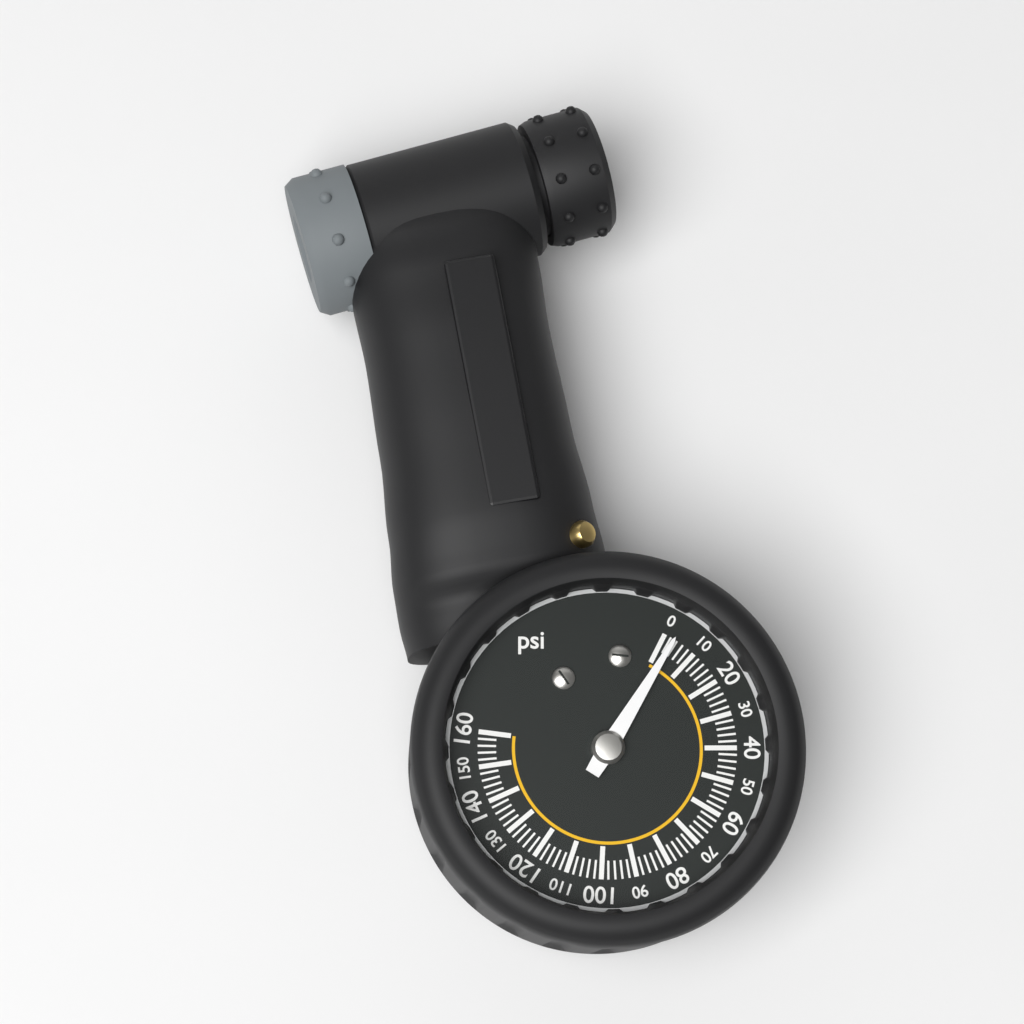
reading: 3 psi
